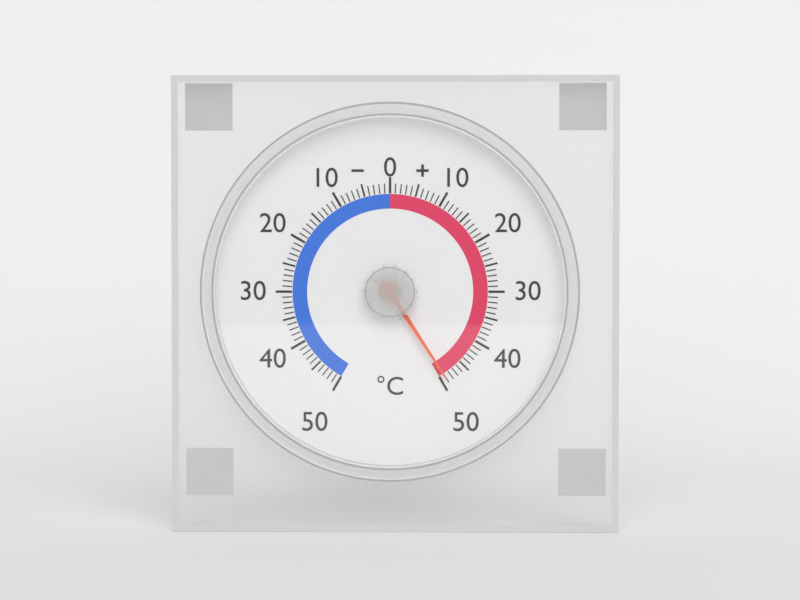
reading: 49 °C
